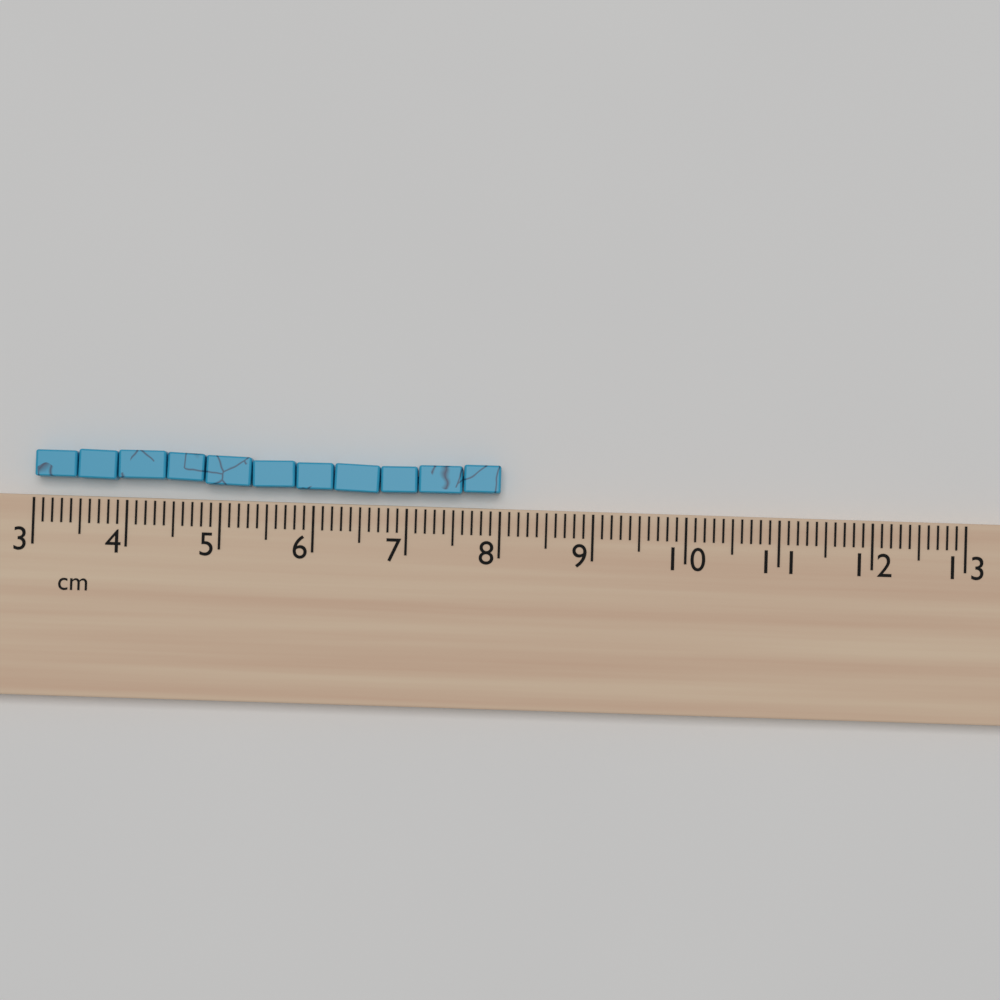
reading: 8.0 cm
